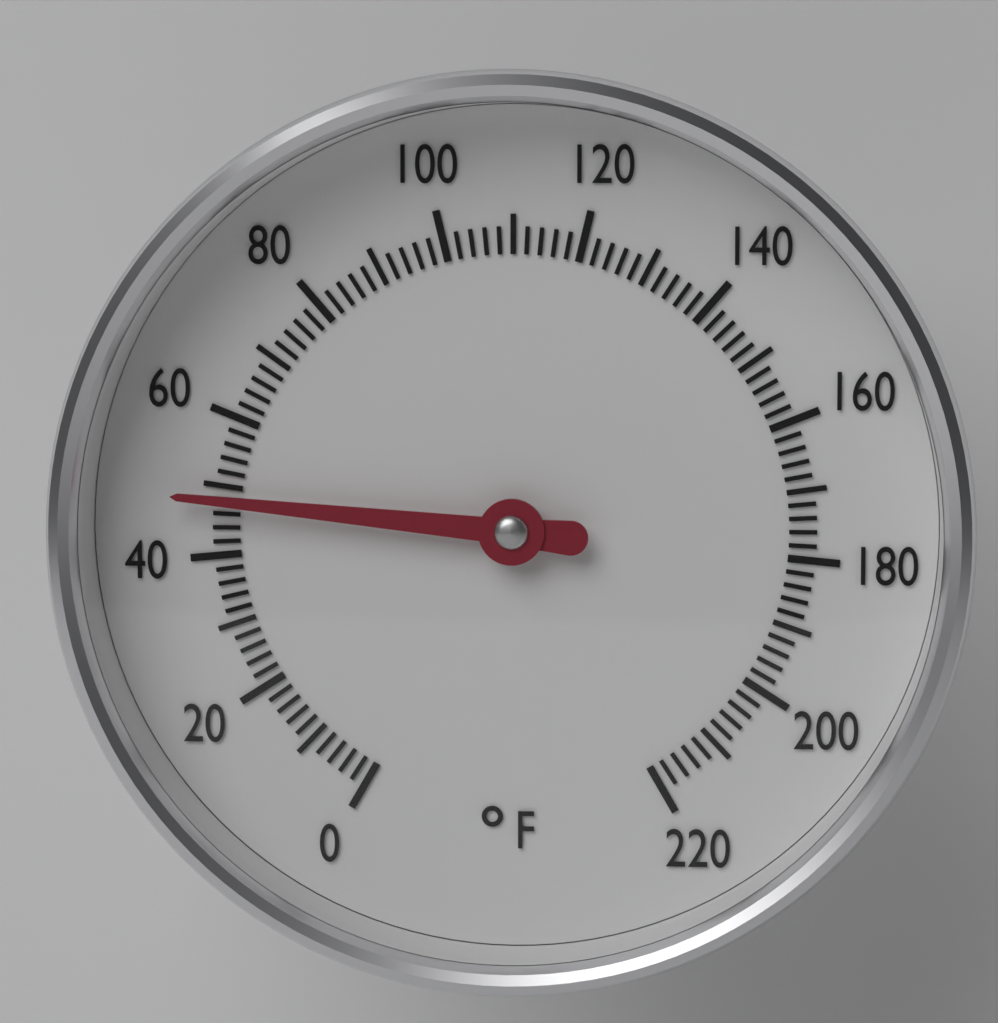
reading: 48 °F
